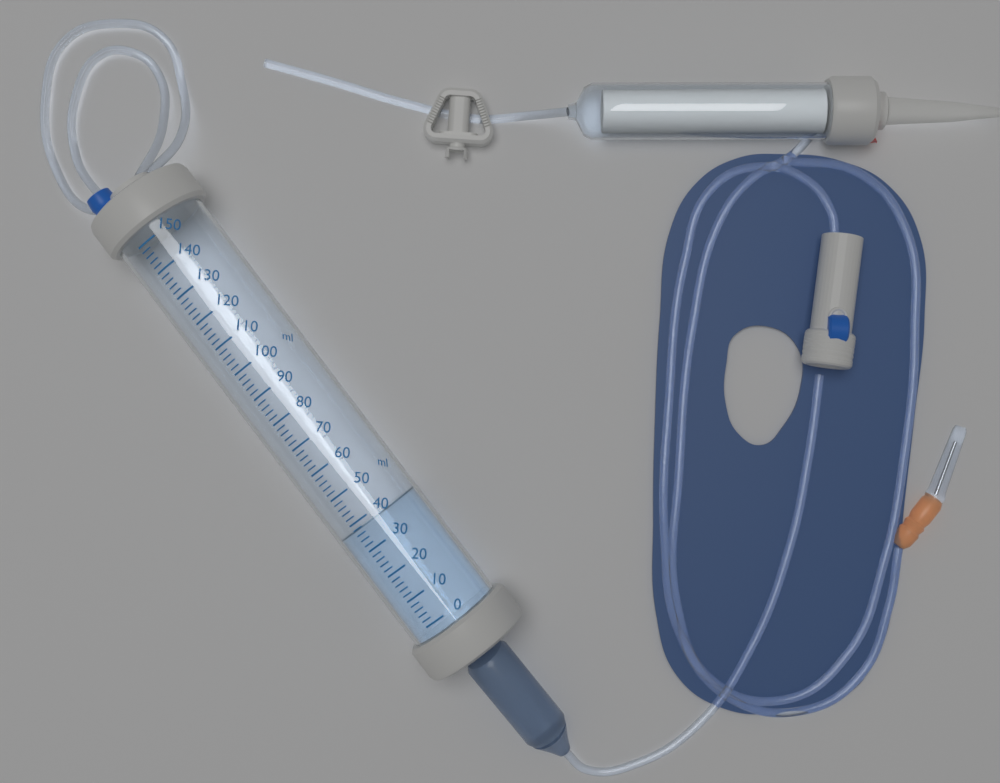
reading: 38 ml
